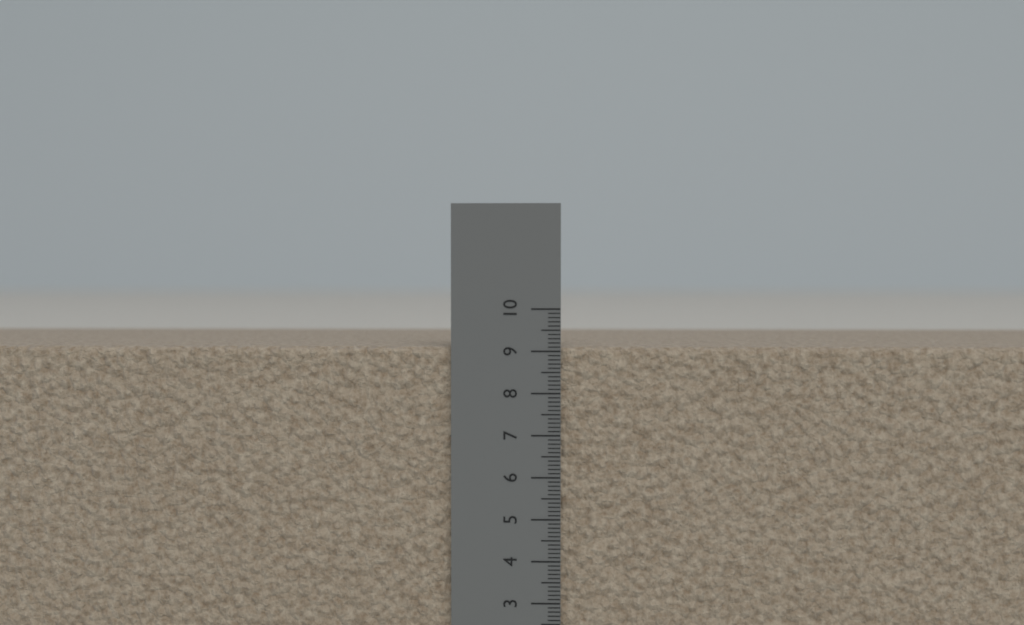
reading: 9.1 cm
